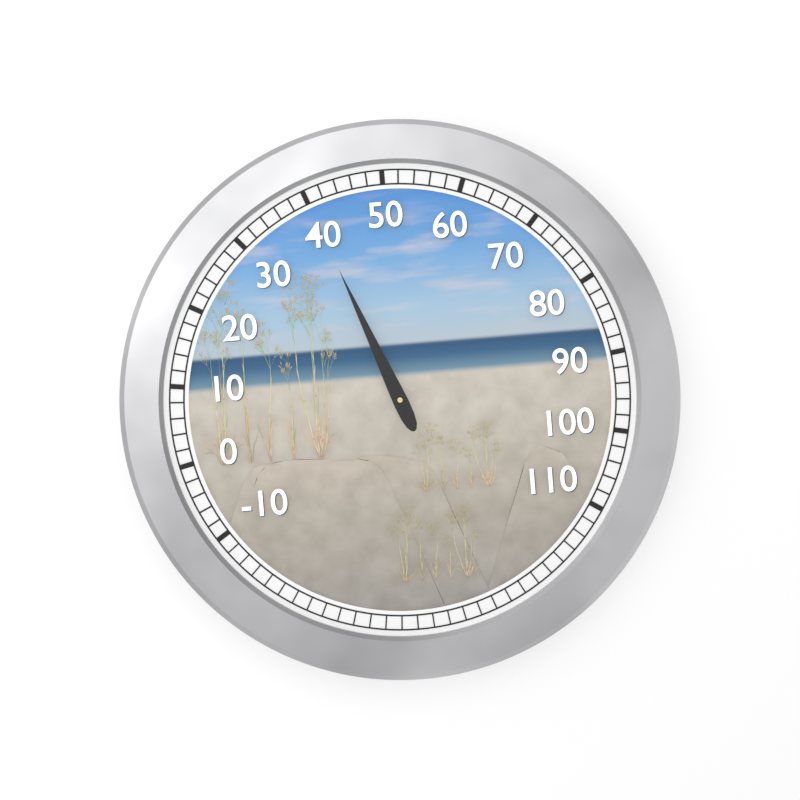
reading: 40 (no unit)
